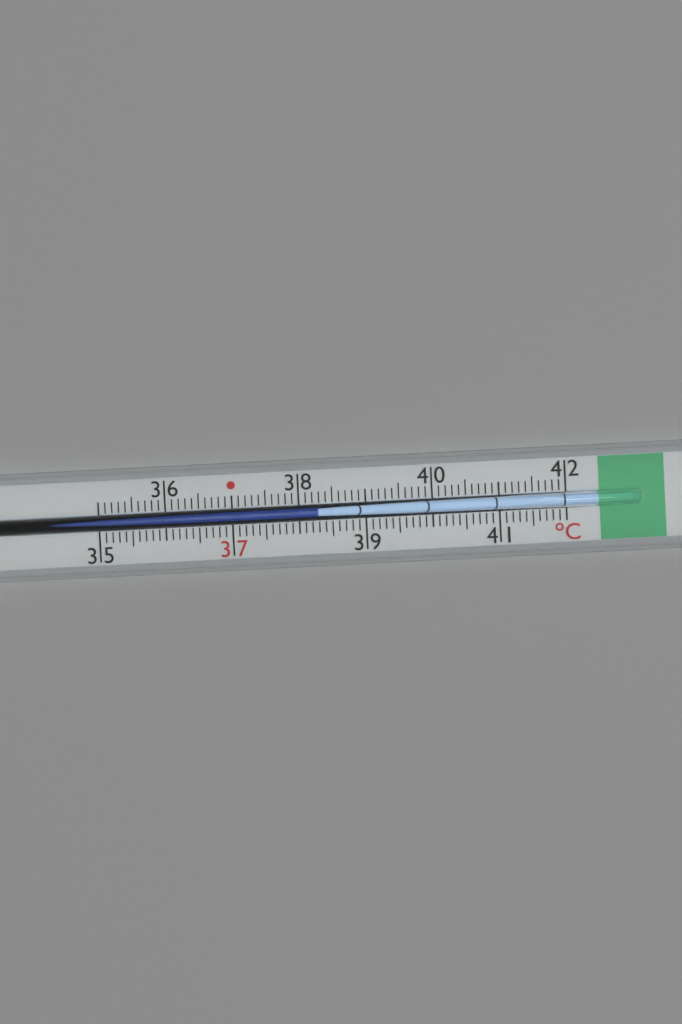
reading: 38.3 °C
